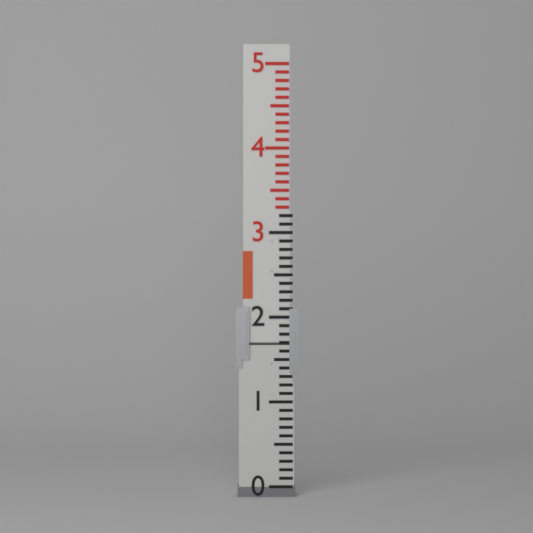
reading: 1.7 (no unit)
